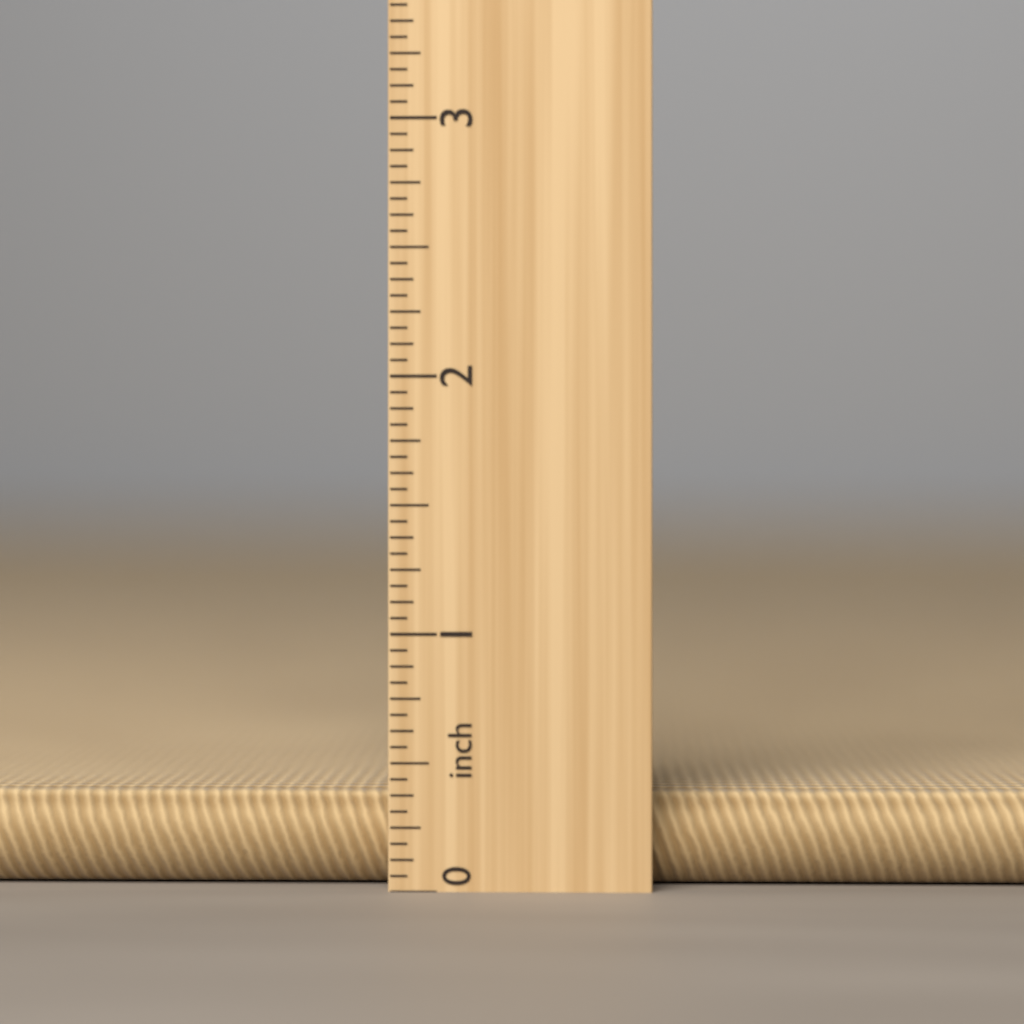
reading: 0.3750 in
